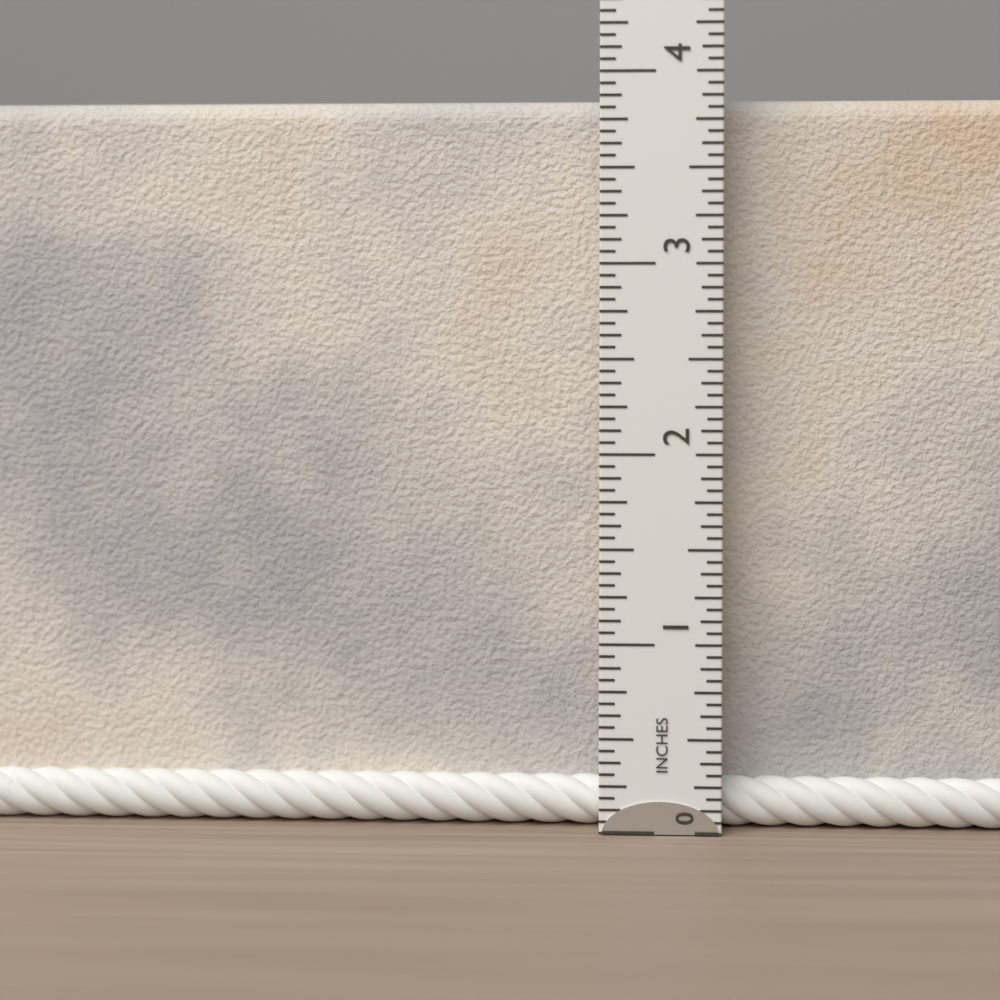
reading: 3.8750 in
